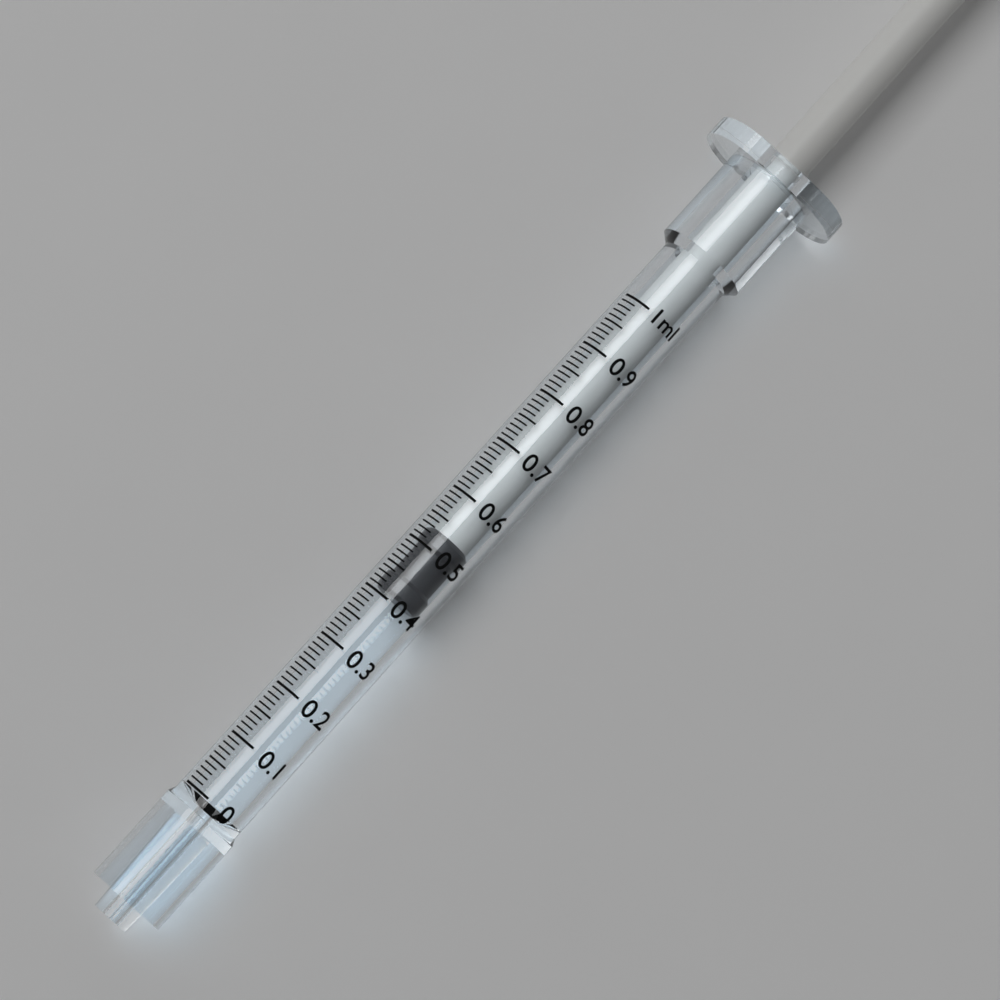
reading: 0.41 ml
